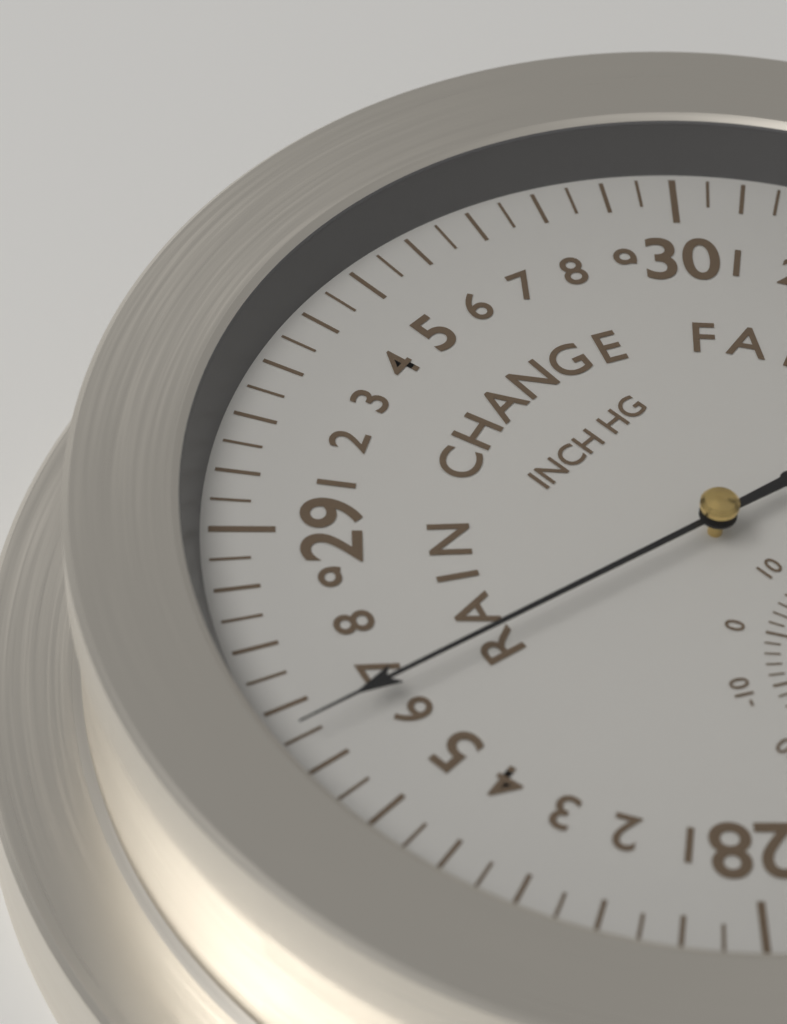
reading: 28.65 inHg
